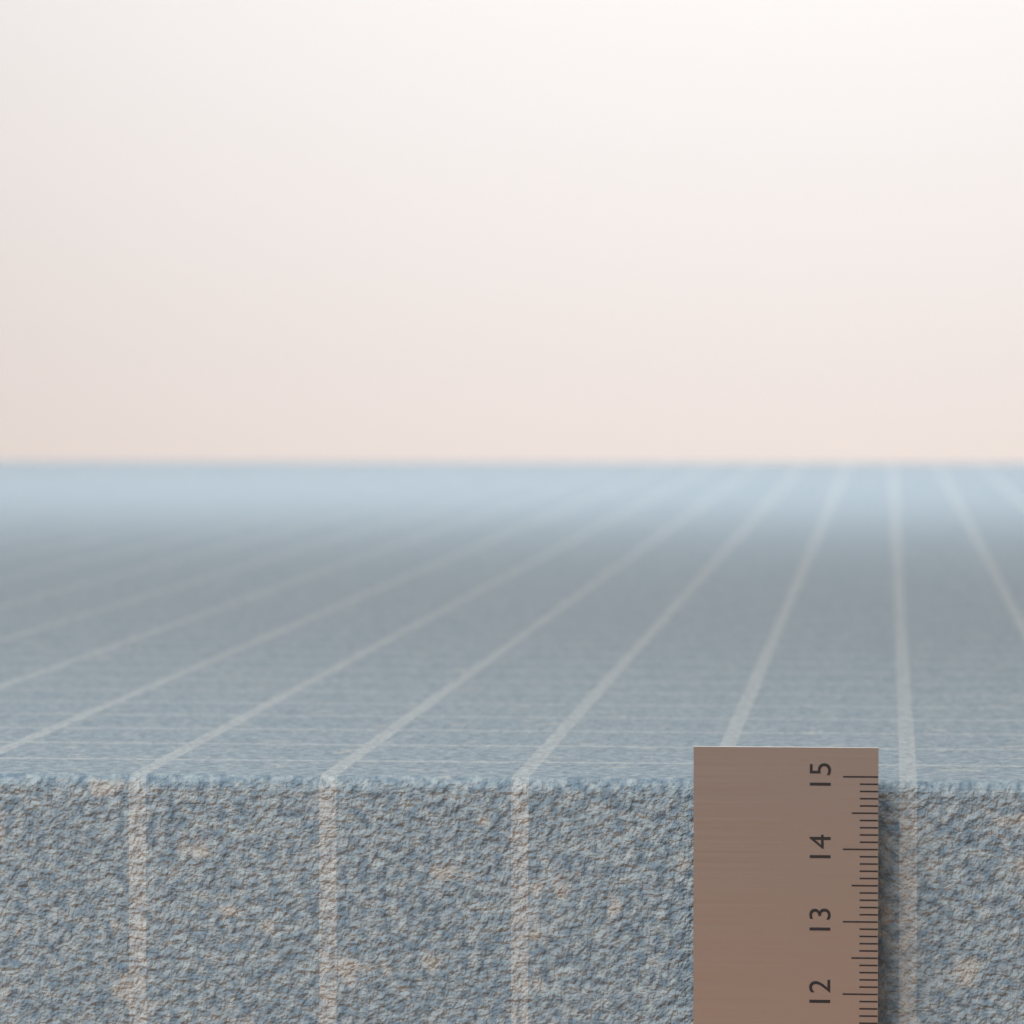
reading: 14.9 (no unit)
